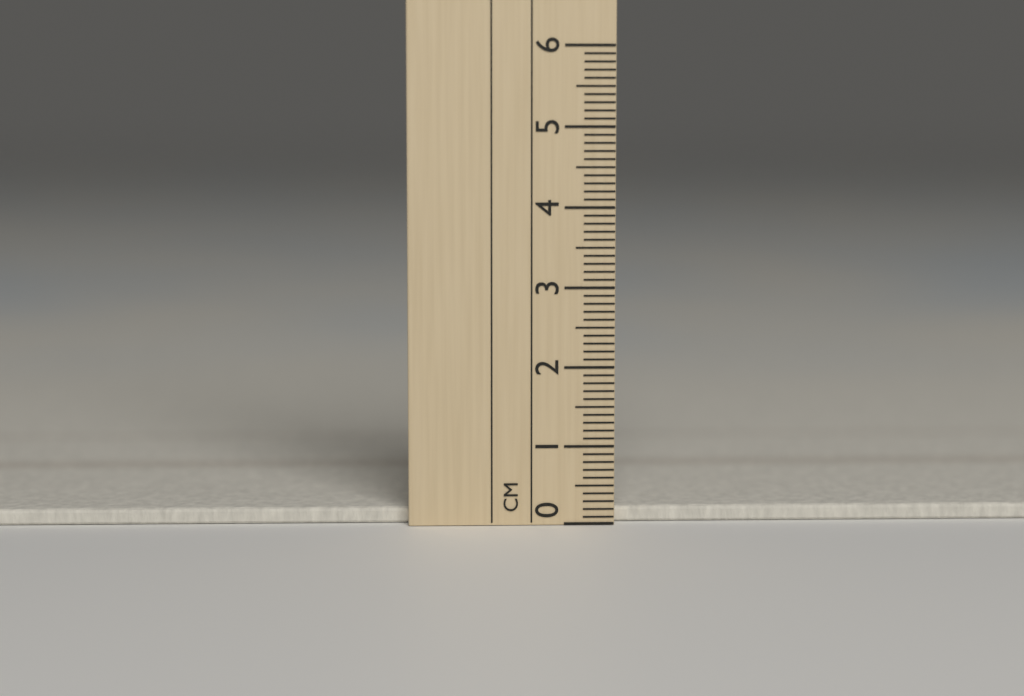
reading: 0.2 cm
